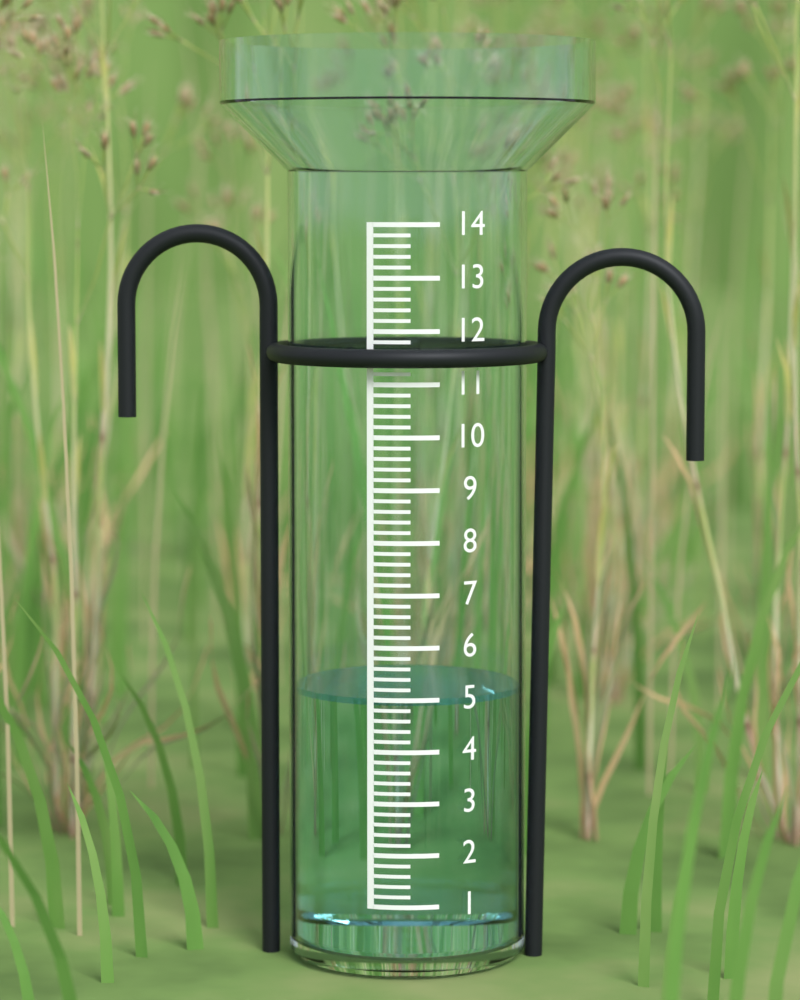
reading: 5.0 (no unit)
